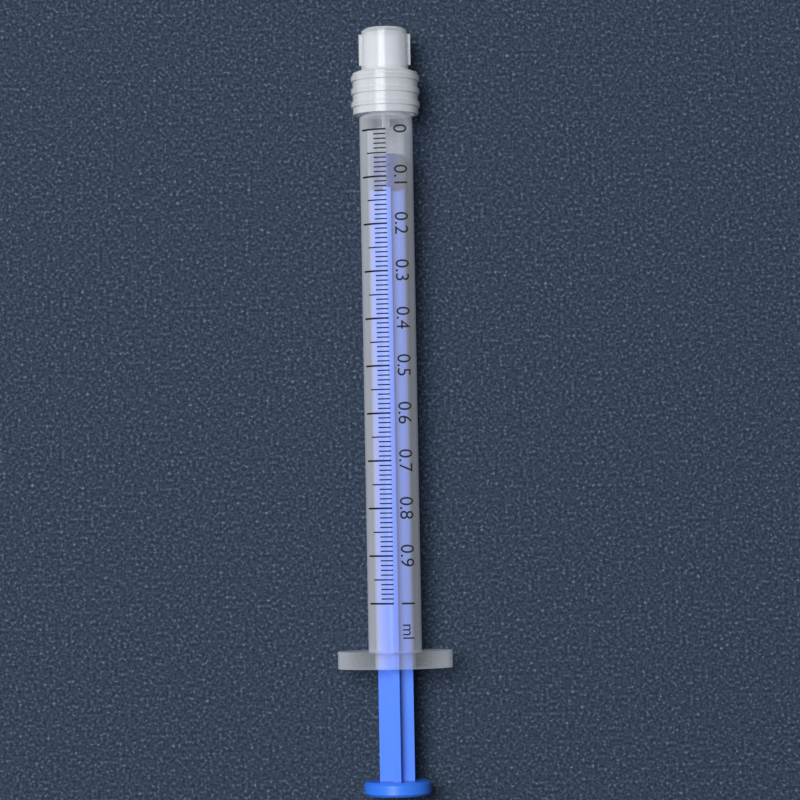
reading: 0.05 ml
